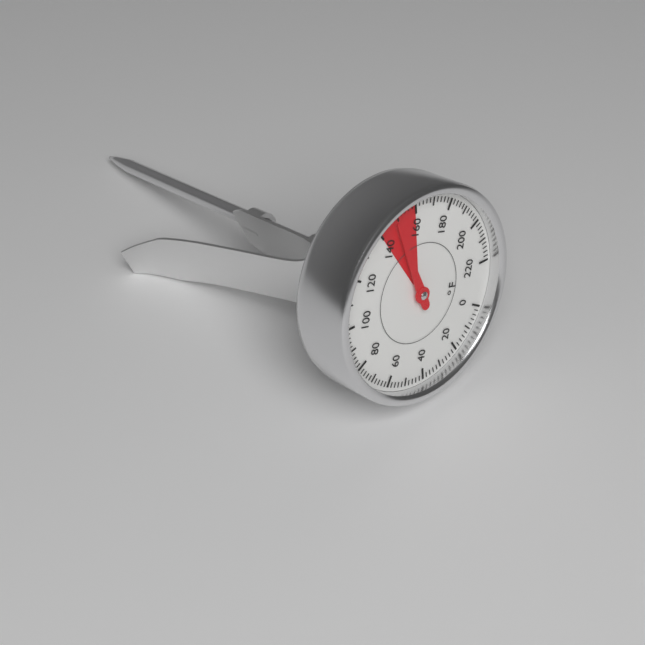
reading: 148 °F
